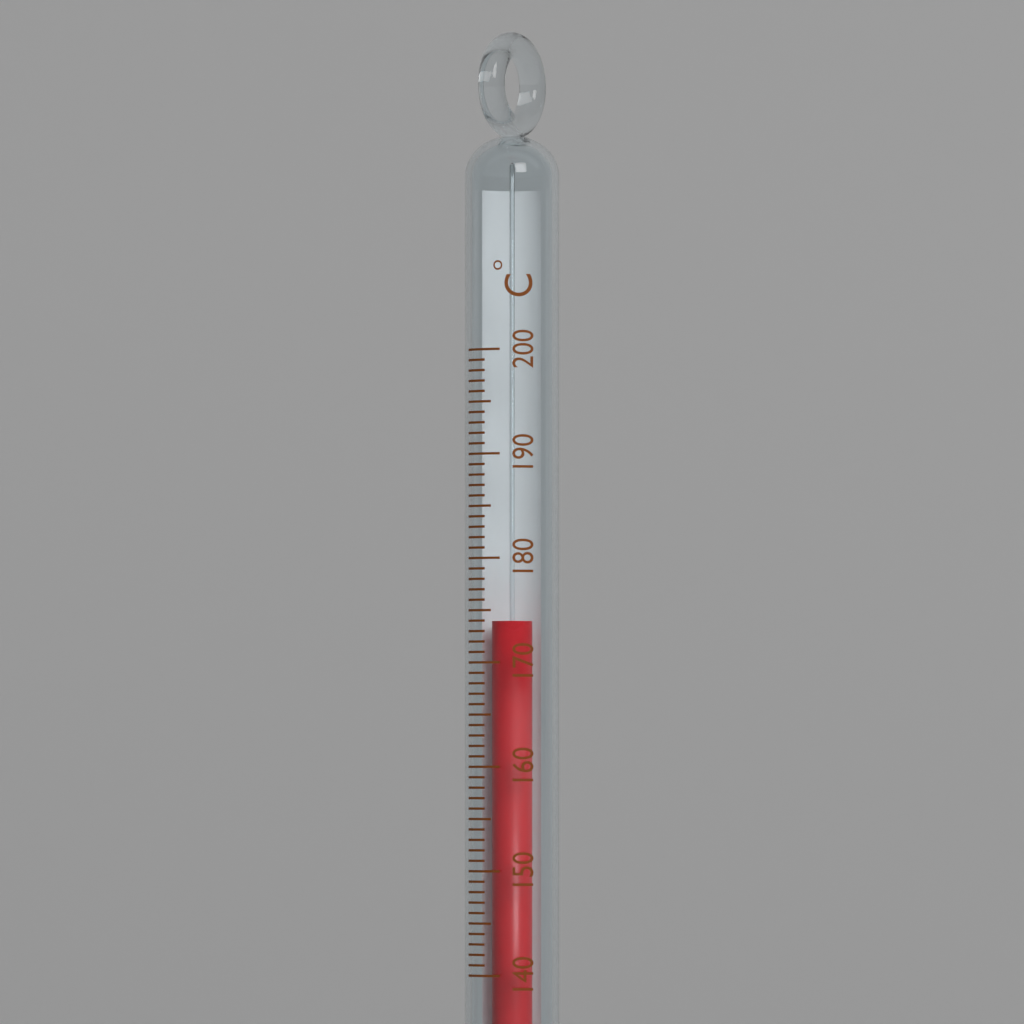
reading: 174 °C
